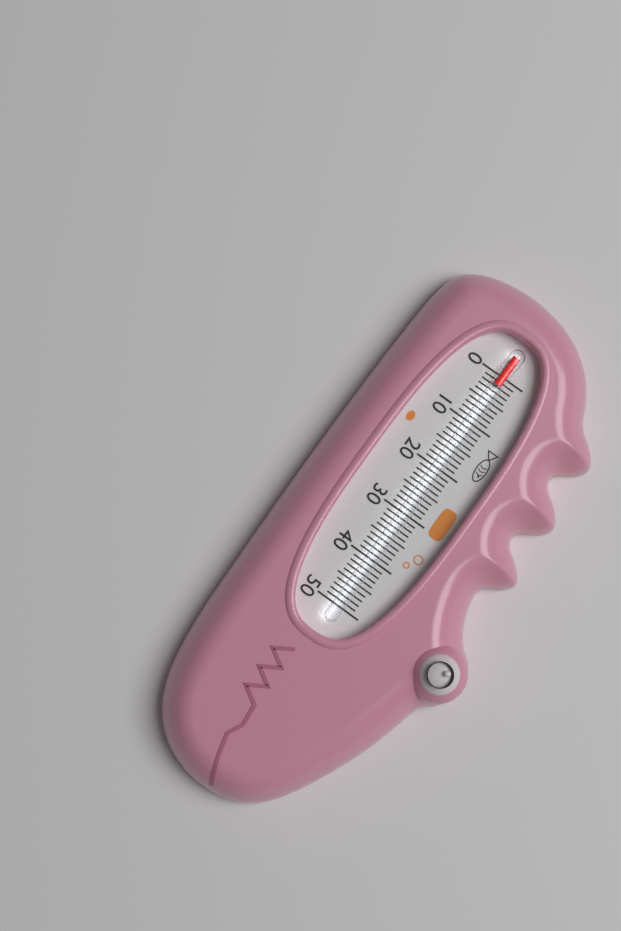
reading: 2 (no unit)
